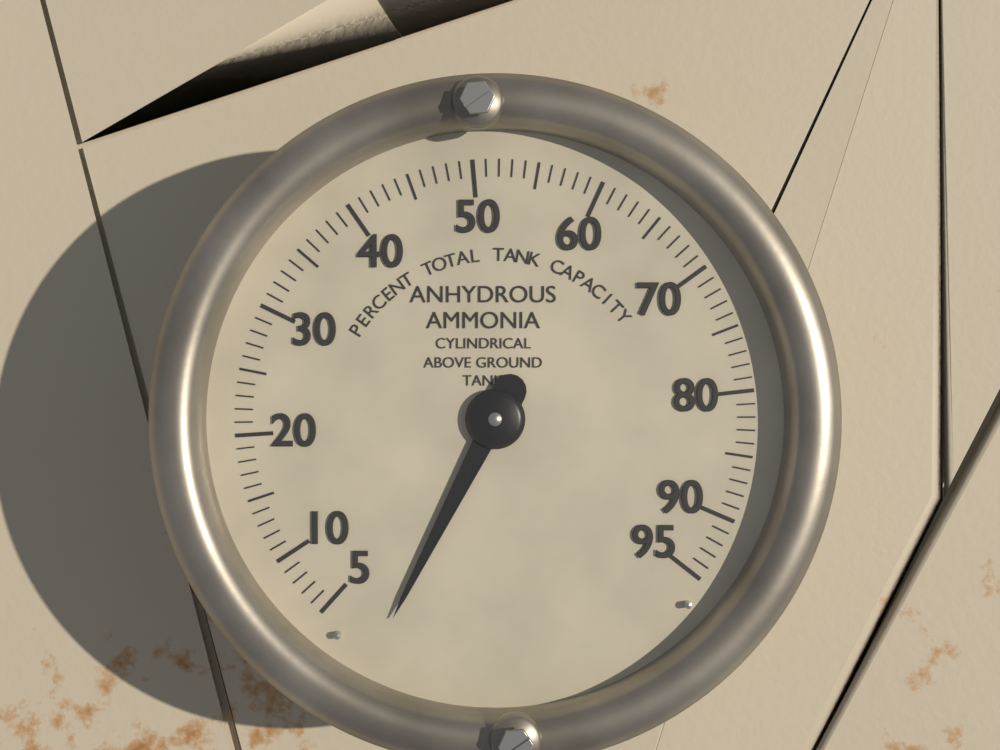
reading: 0 %
